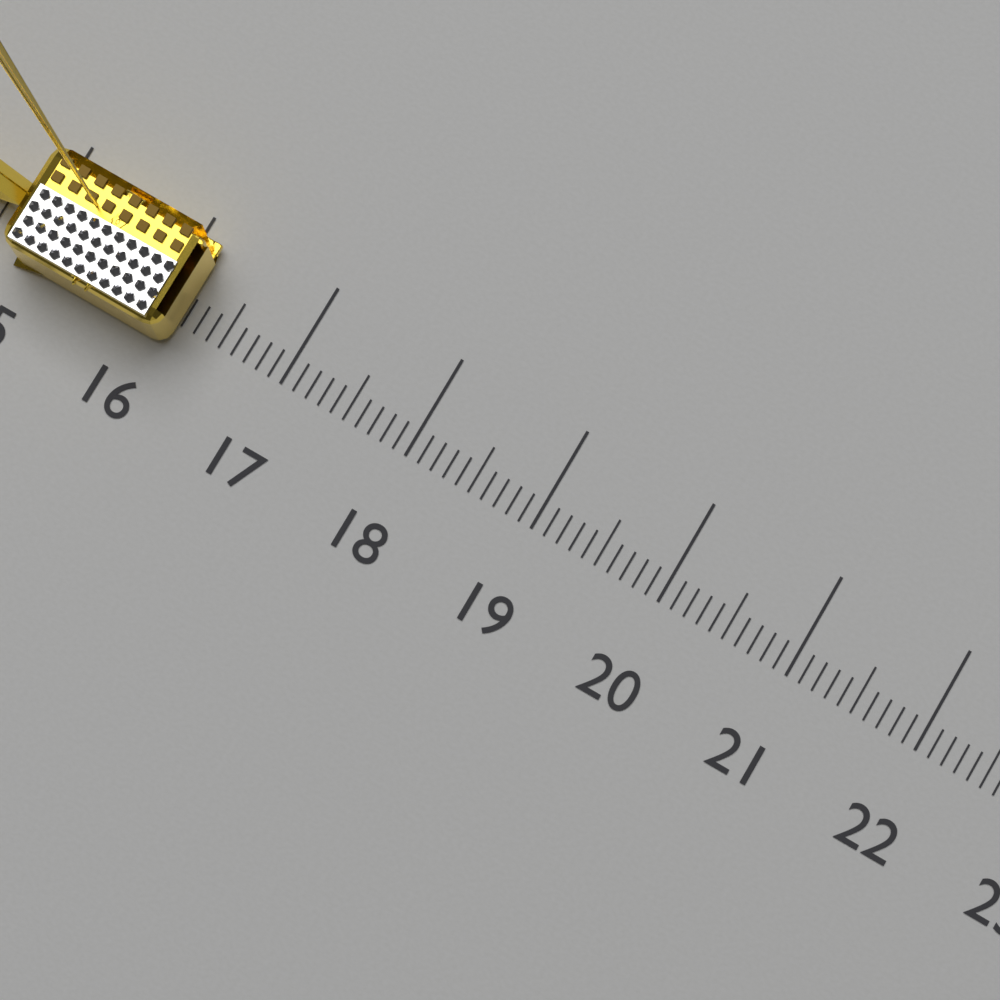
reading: 16.2 (no unit)
